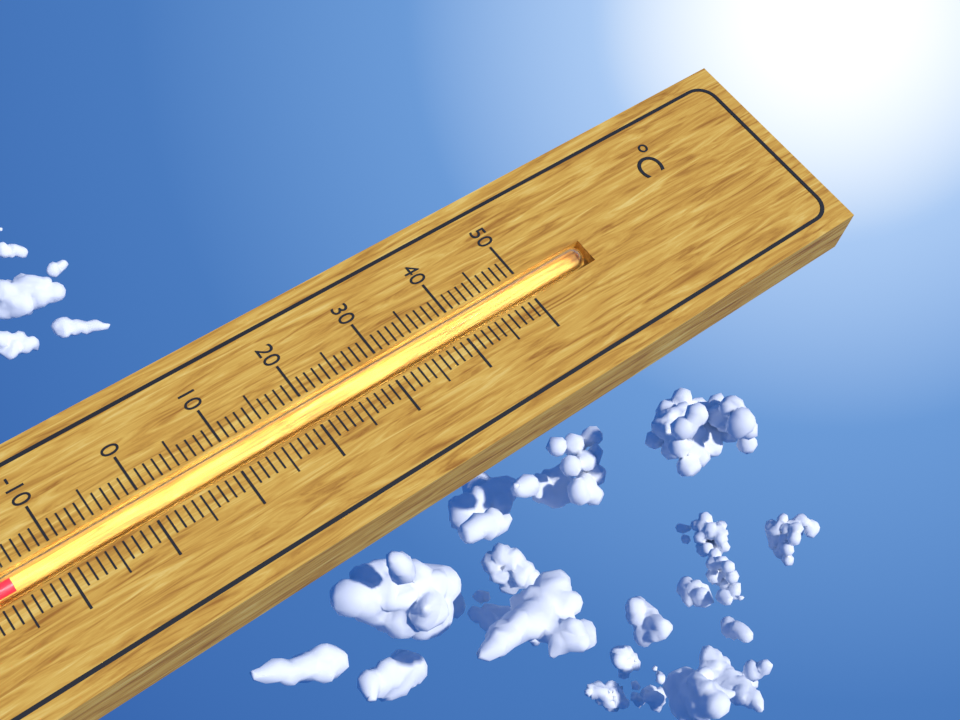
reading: -15 °C
